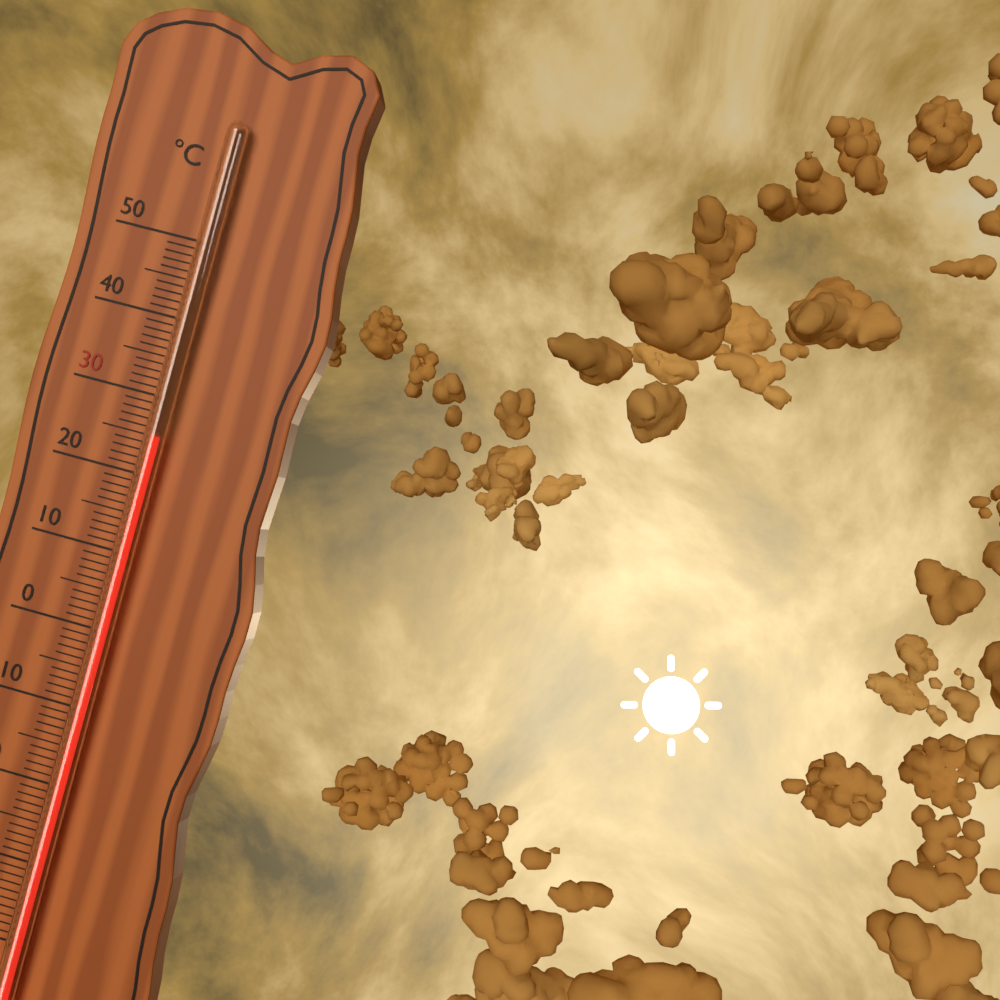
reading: 25 °C
